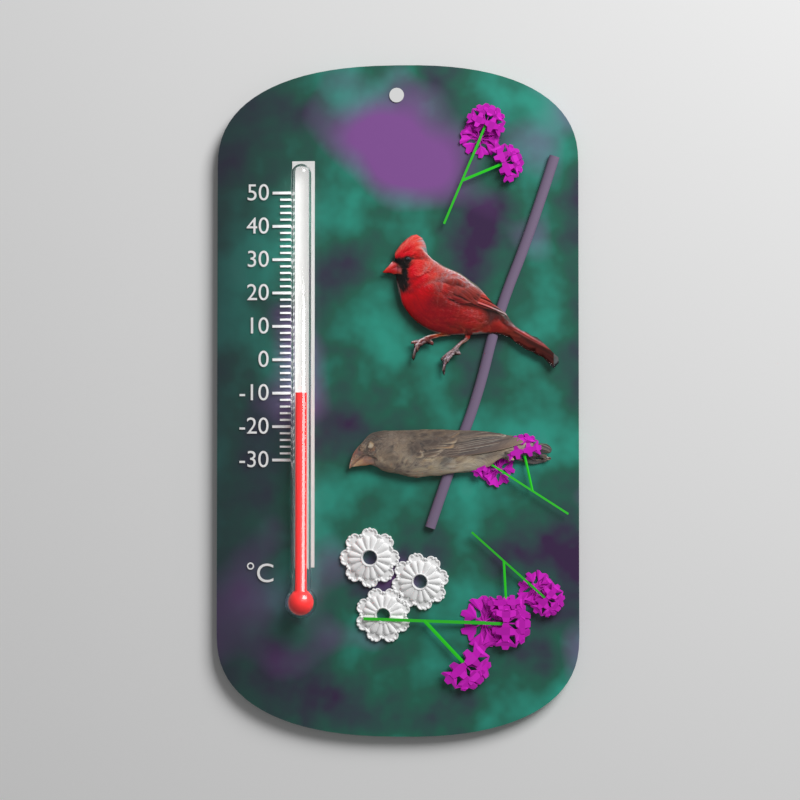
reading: -10 °C
